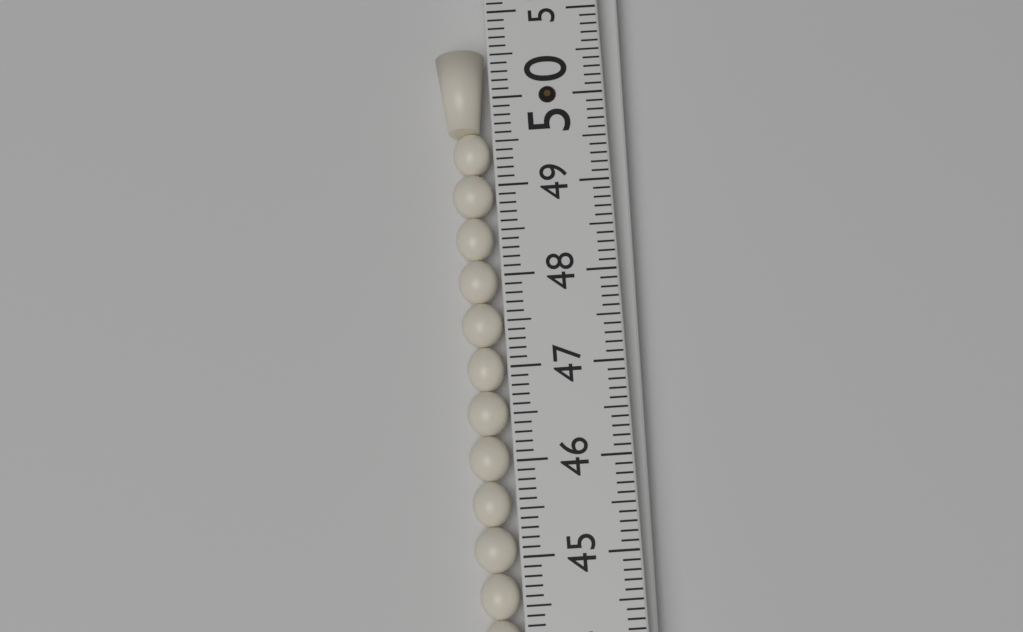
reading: 50.6 (no unit)
